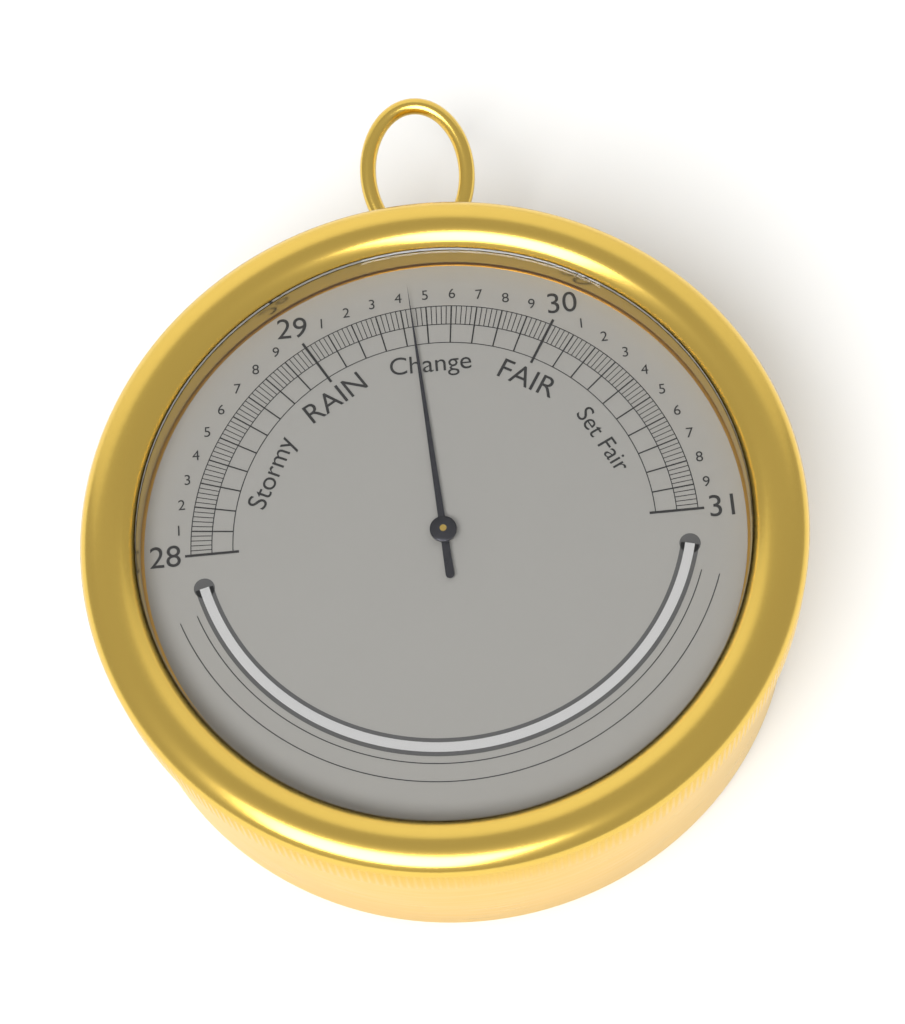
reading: 29.44 inHg
